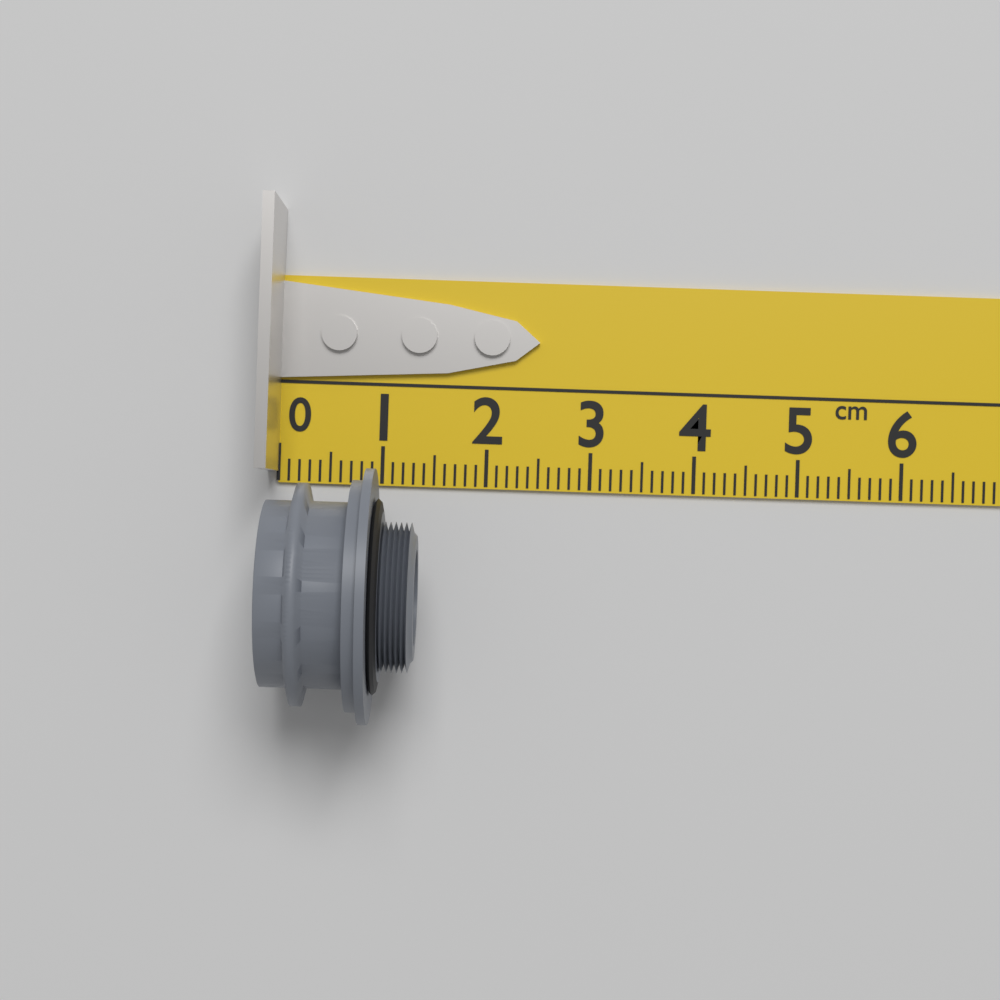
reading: 1.4 cm
